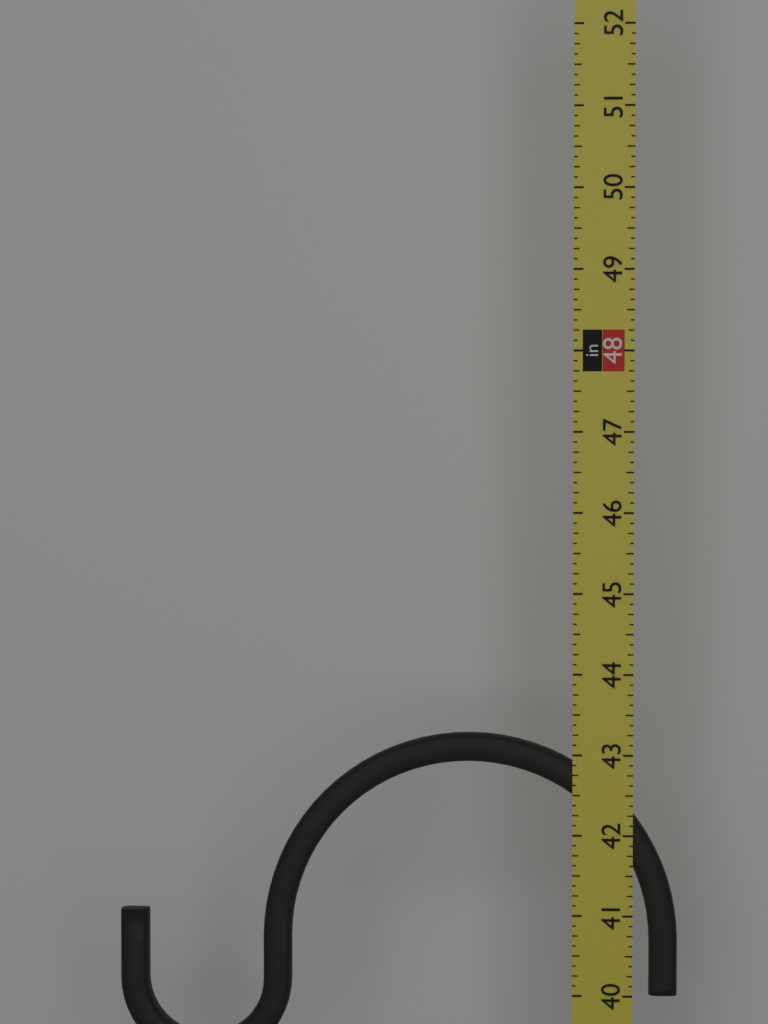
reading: 43.250 in
